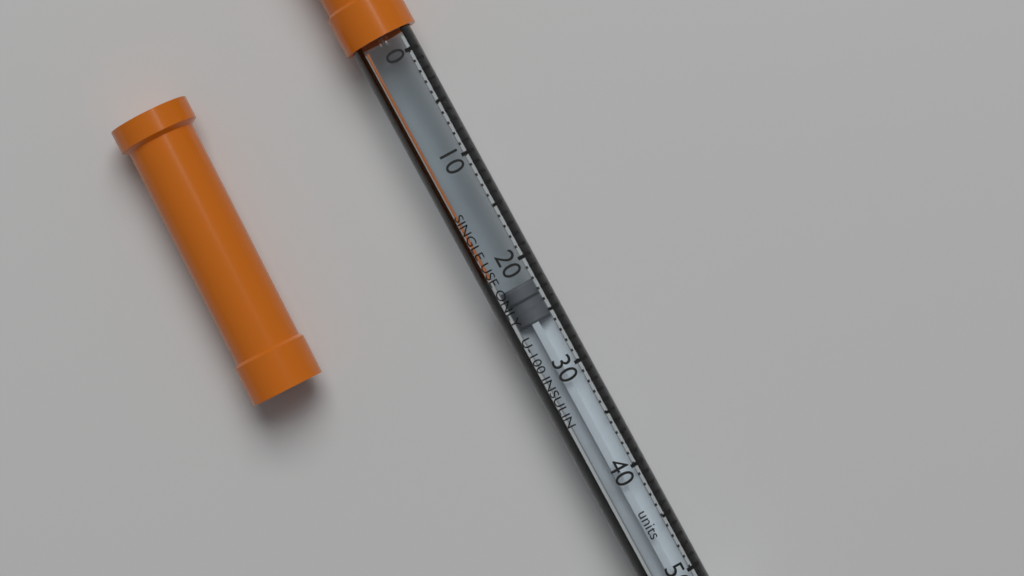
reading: 22 units
